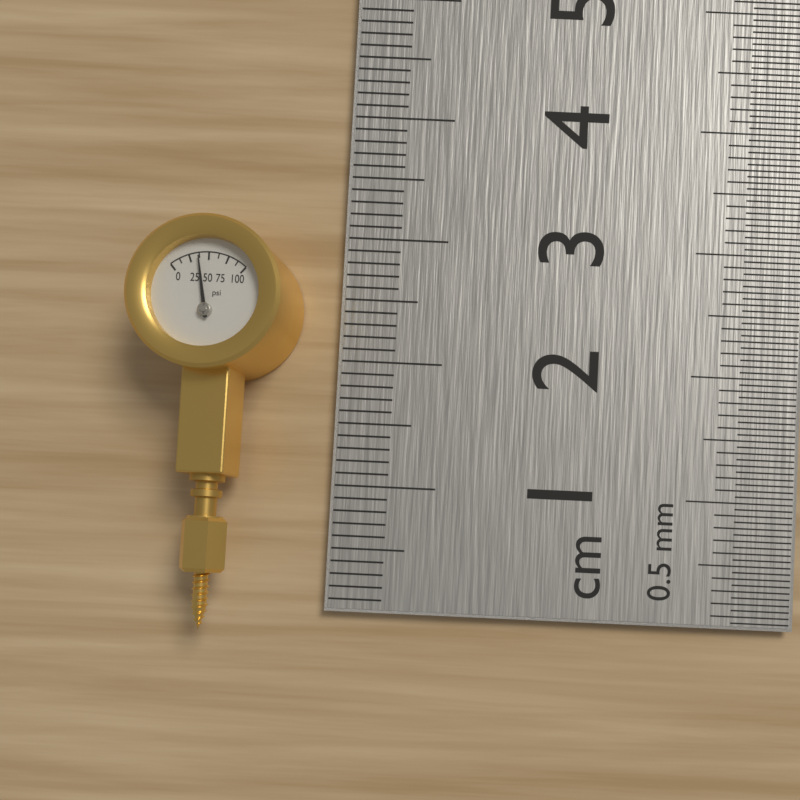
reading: 37.5 psi
